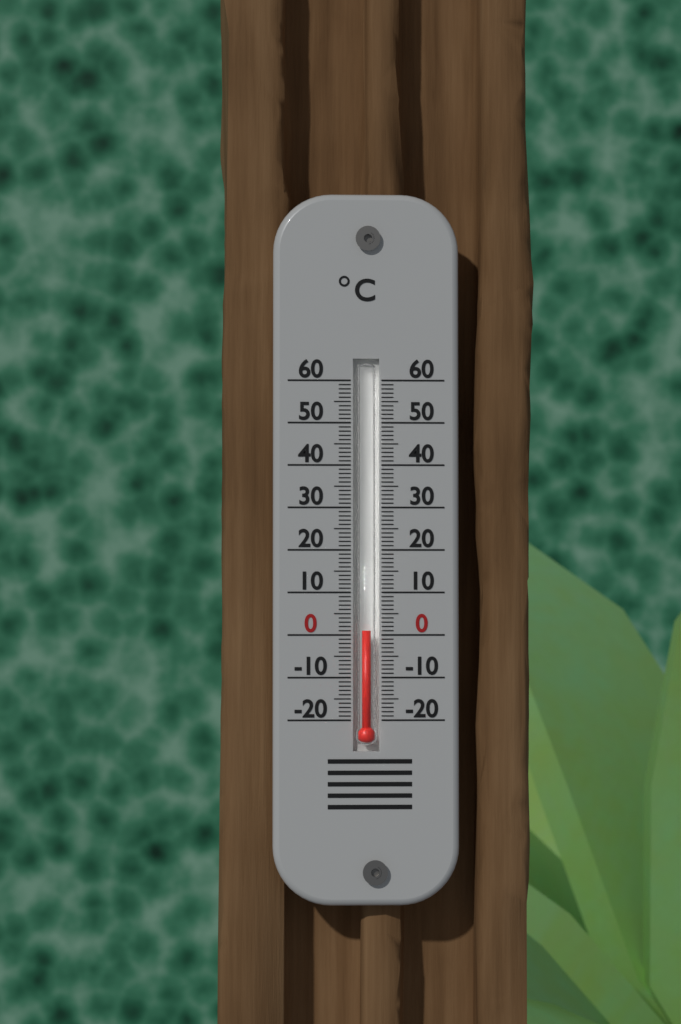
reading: 1 °C
